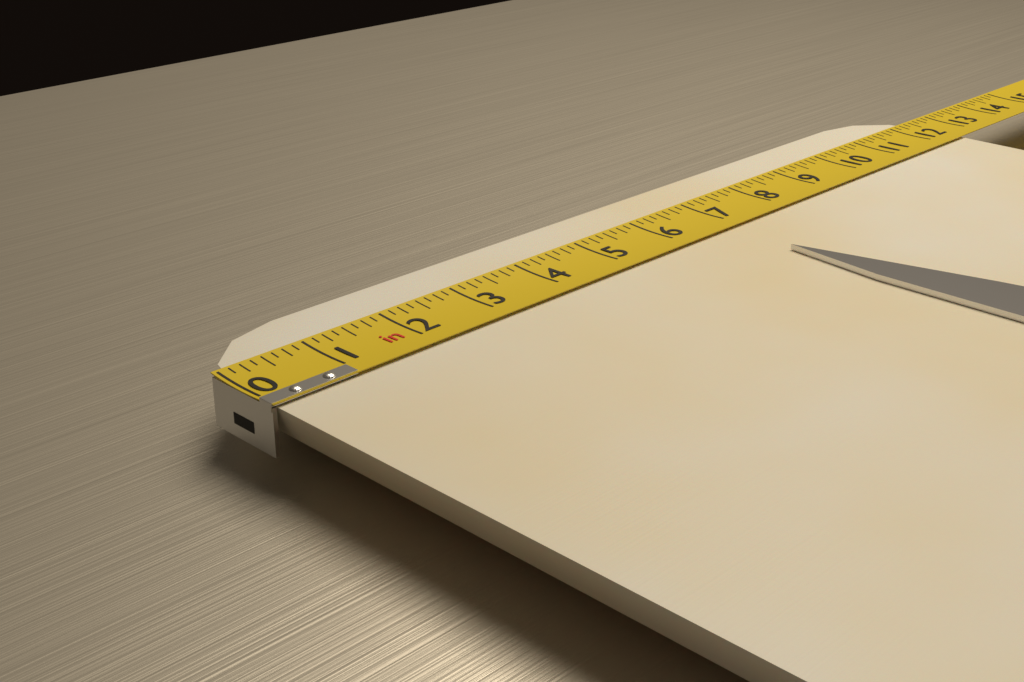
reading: 12.500 in
